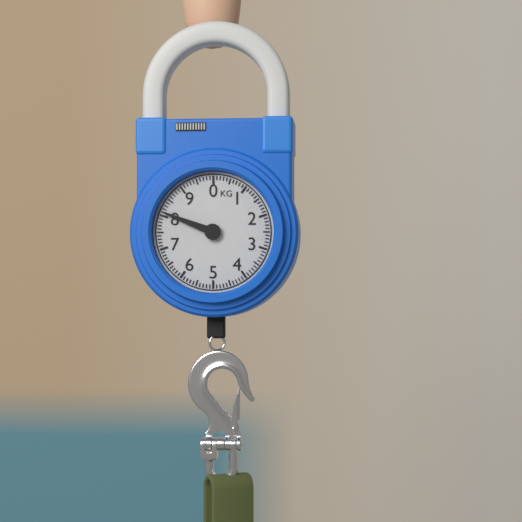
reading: 8.1 kg
